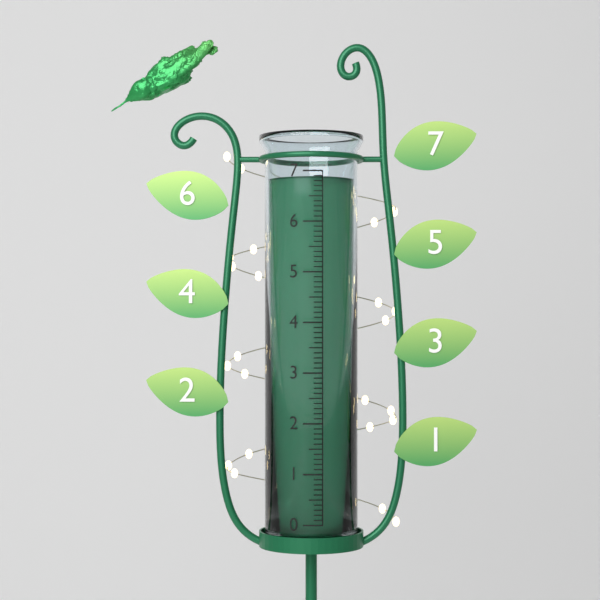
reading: 6.9 (no unit)
